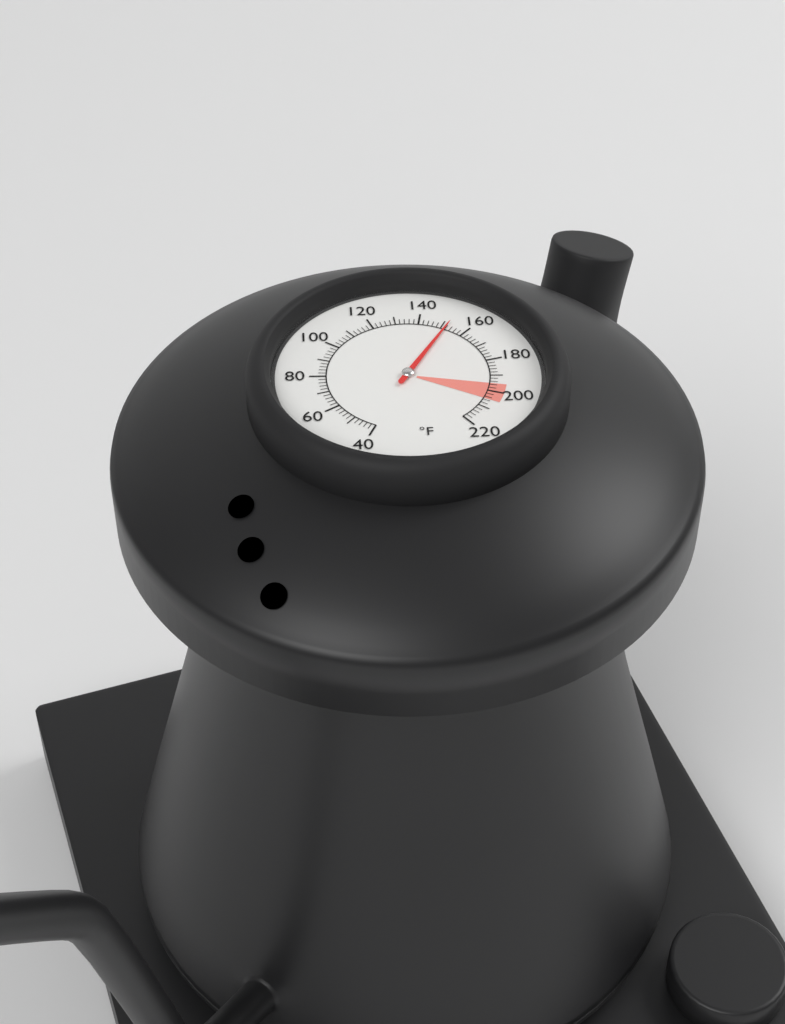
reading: 152 °F
